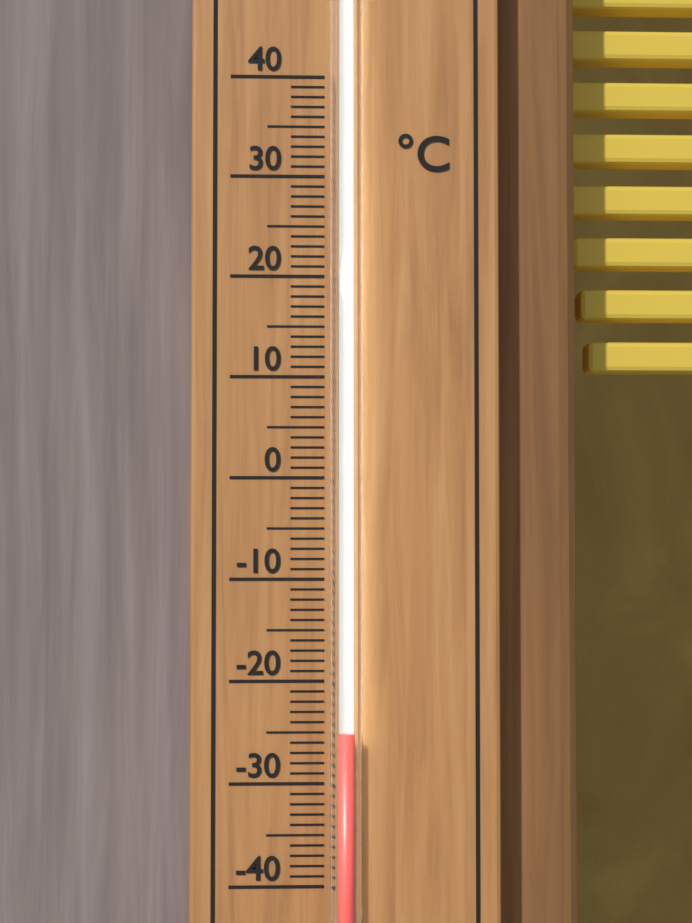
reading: -25 °C
